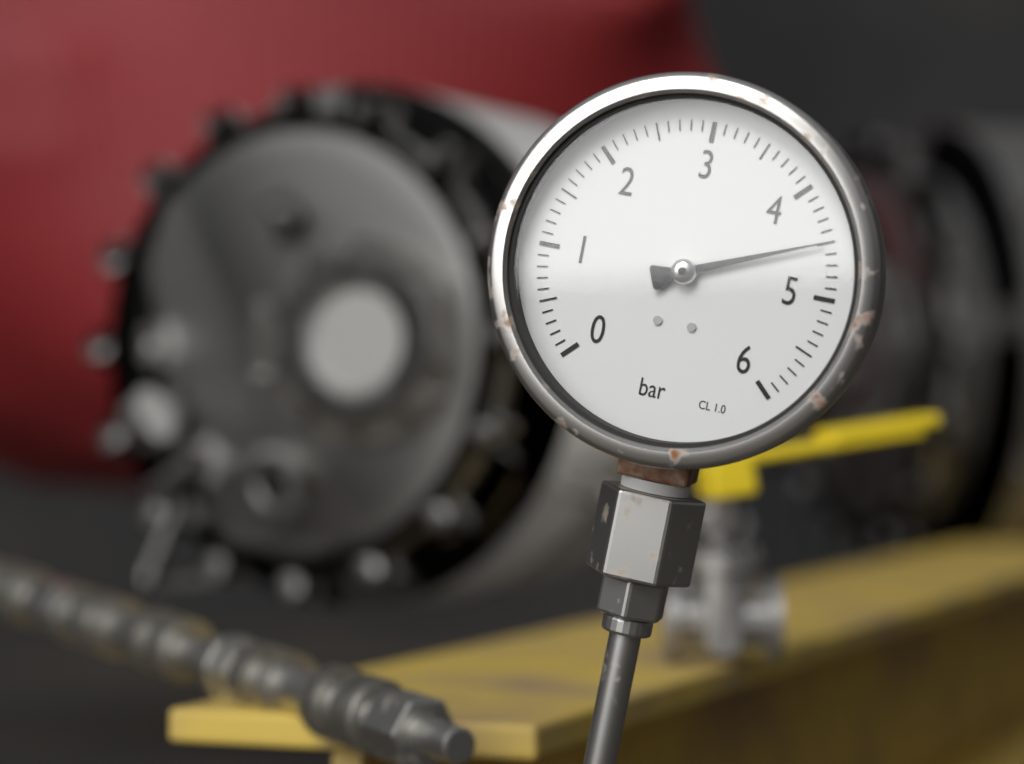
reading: 4.5 bar
